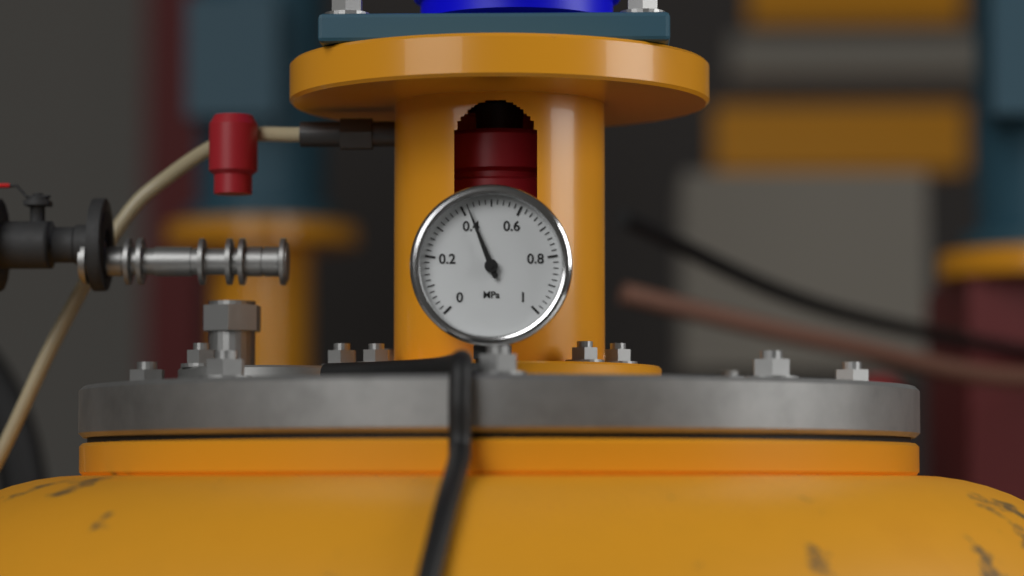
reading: 0.42 MPa
